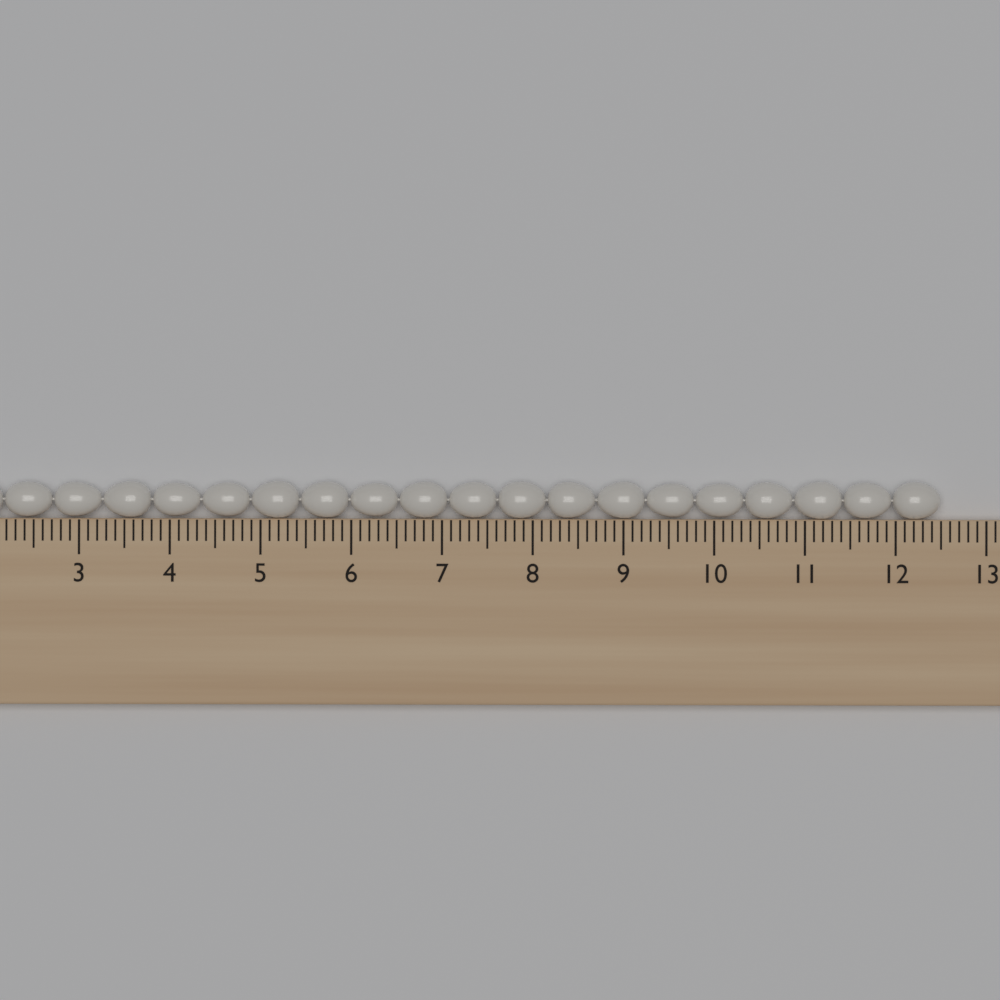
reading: 12.5 cm
